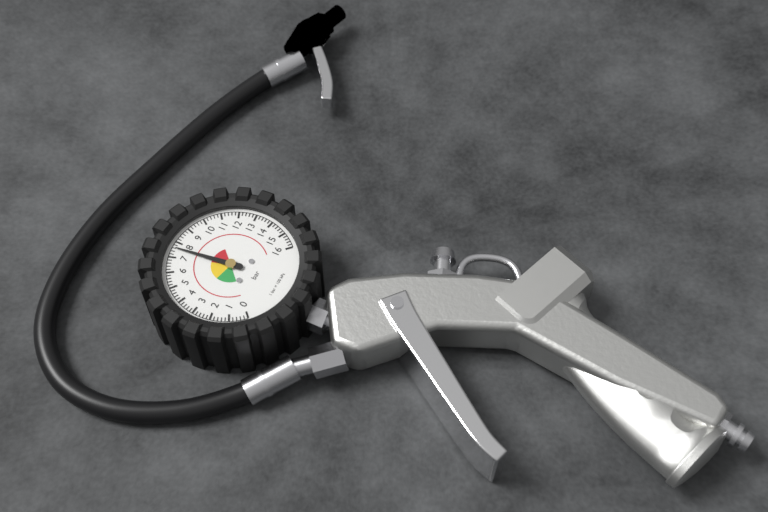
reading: 7.6 bar
